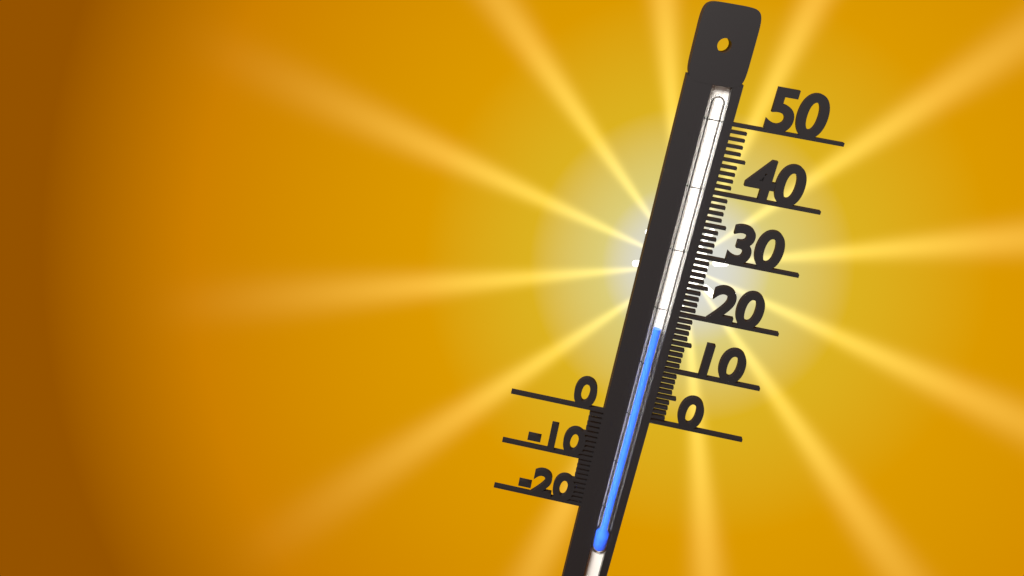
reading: 17 (no unit)
